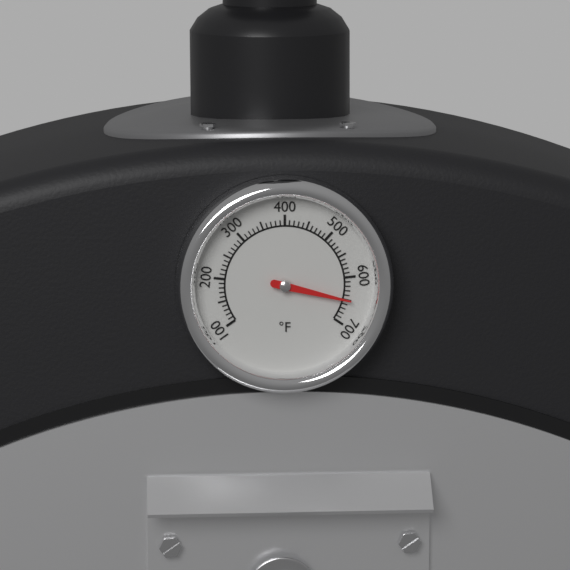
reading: 650 °F
